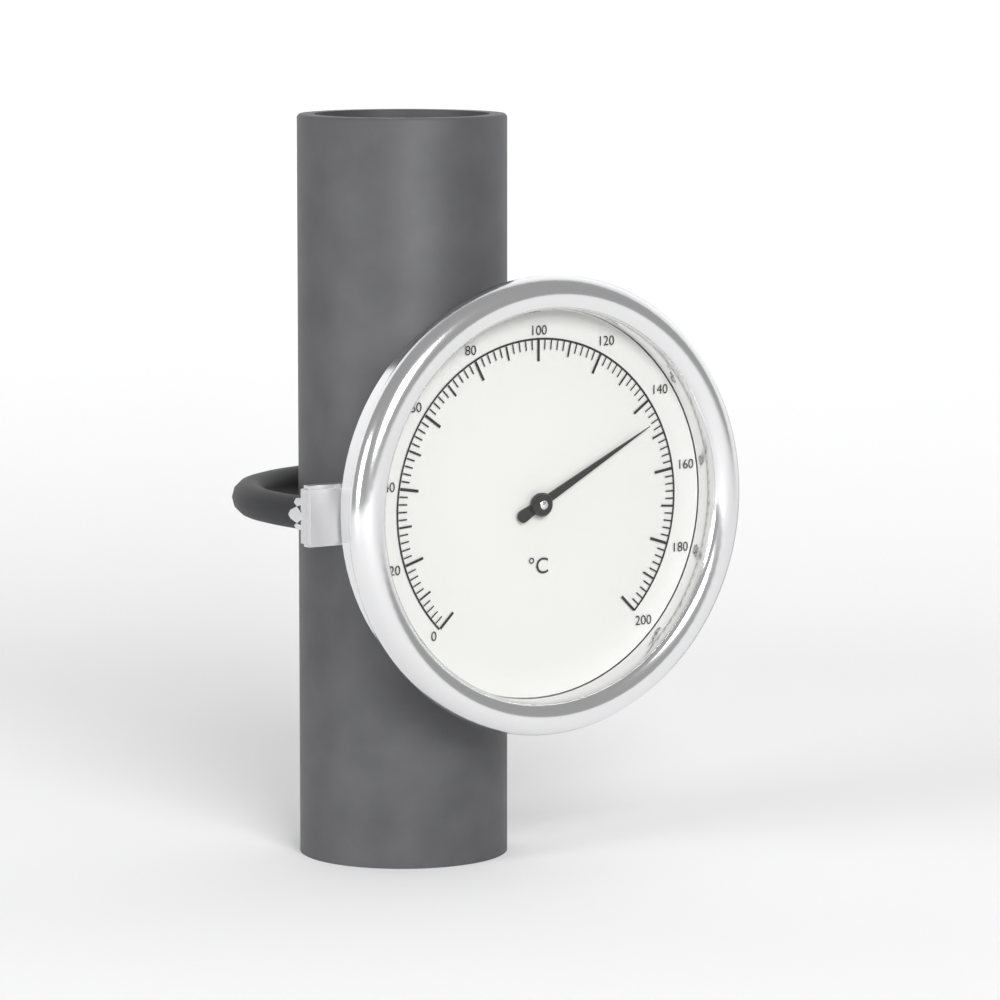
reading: 146 °C
